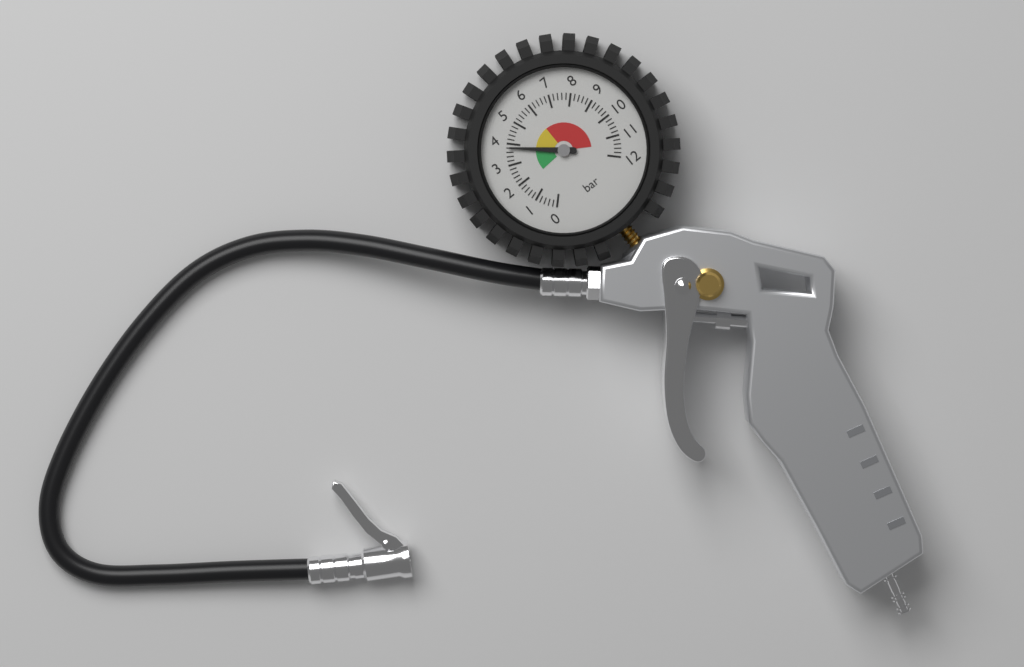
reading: 3.8 bar
